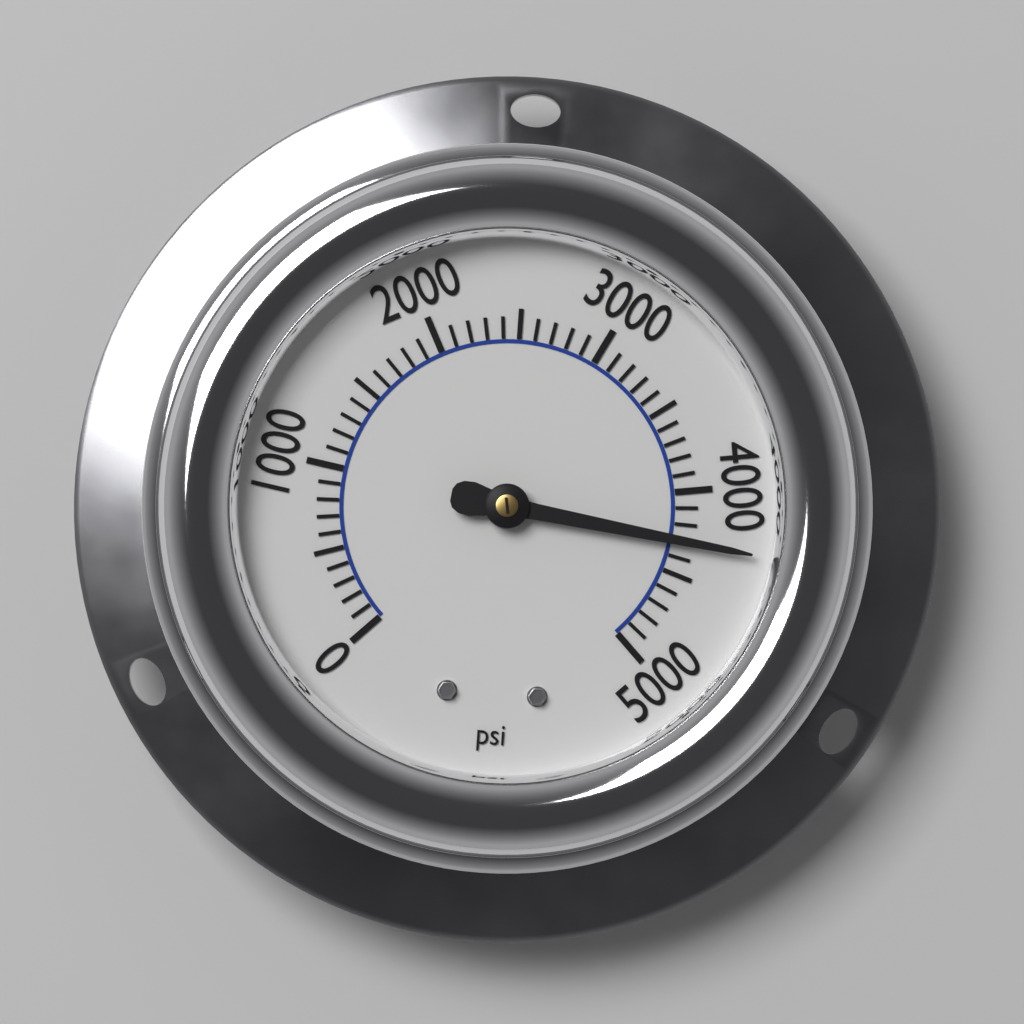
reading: 4300 psi
